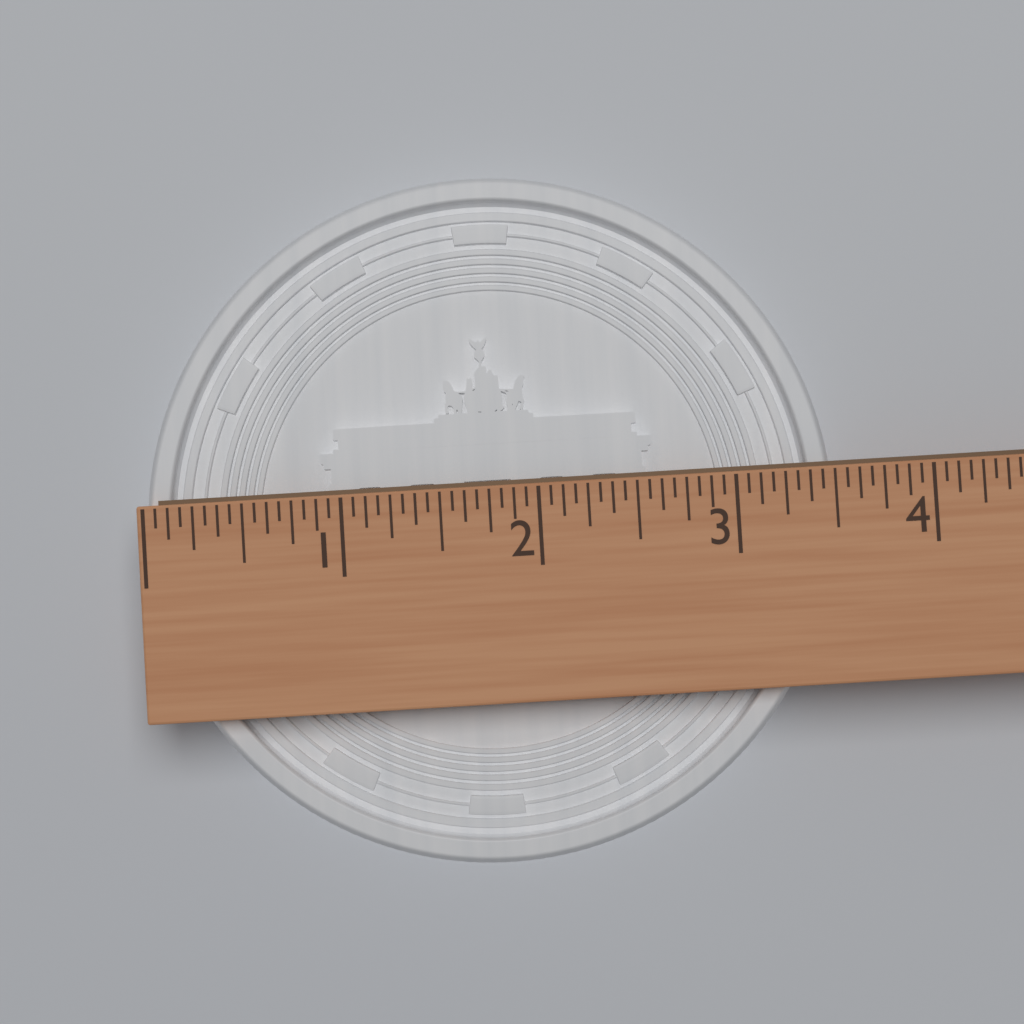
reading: 3.5000 (no unit)
